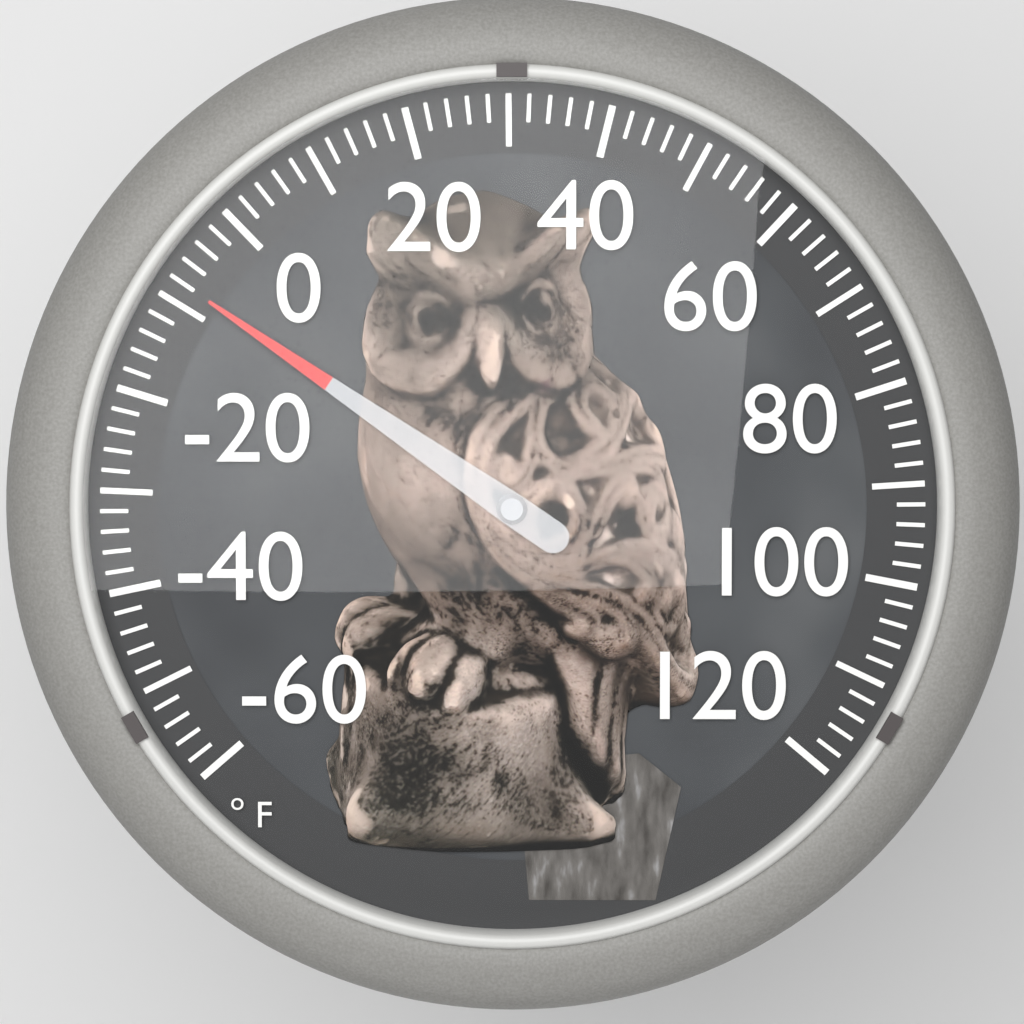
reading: -8 °F
